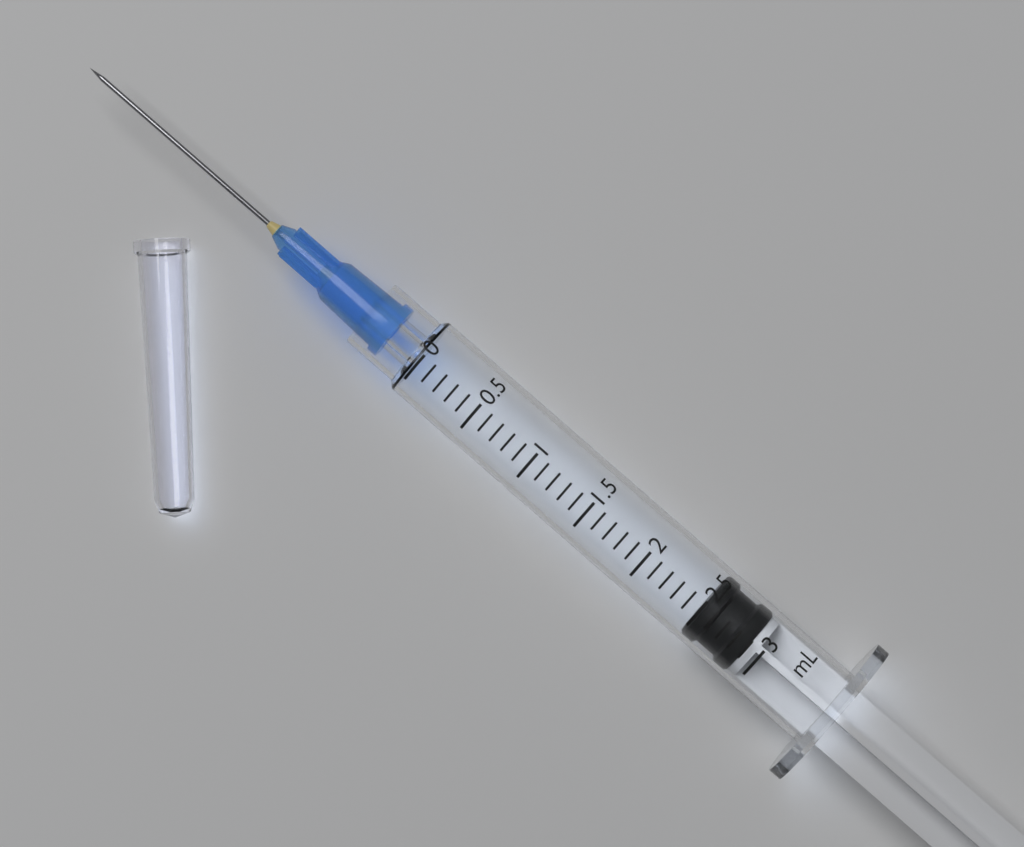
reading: 2.5 mL
